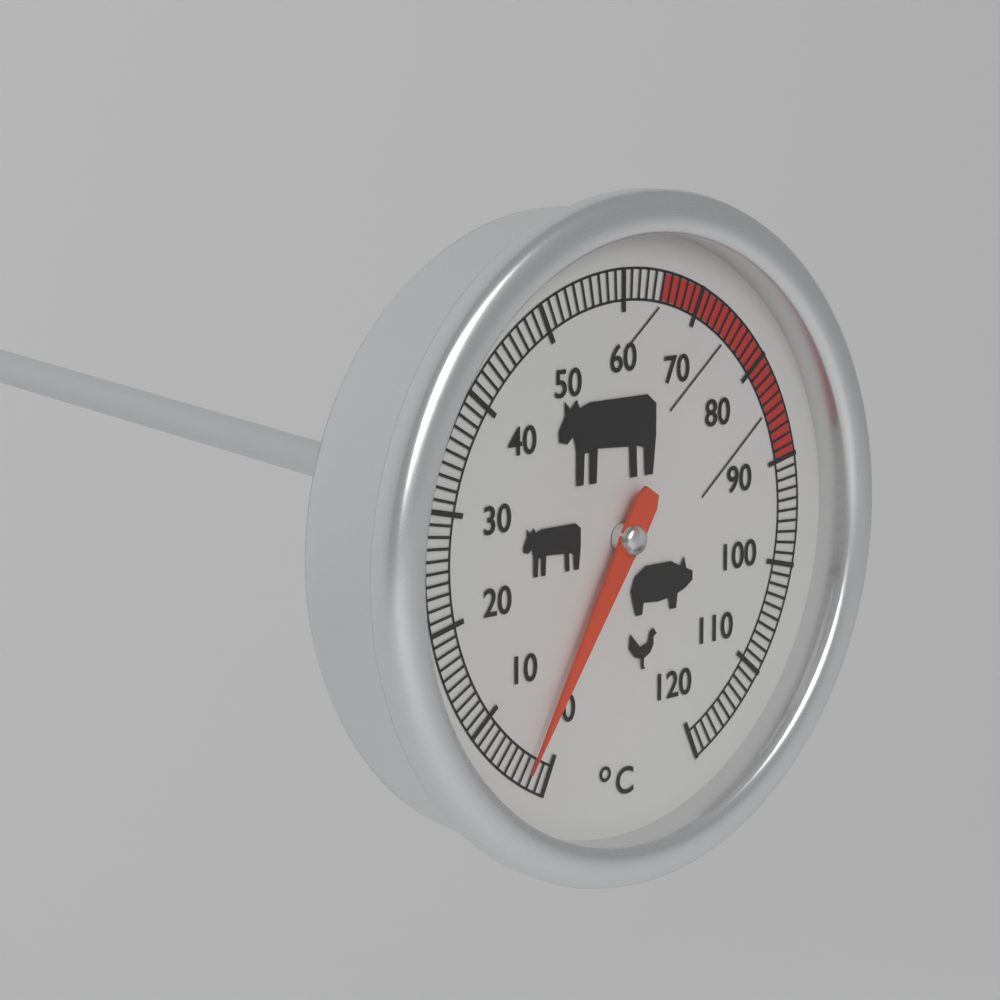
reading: 3 °C
